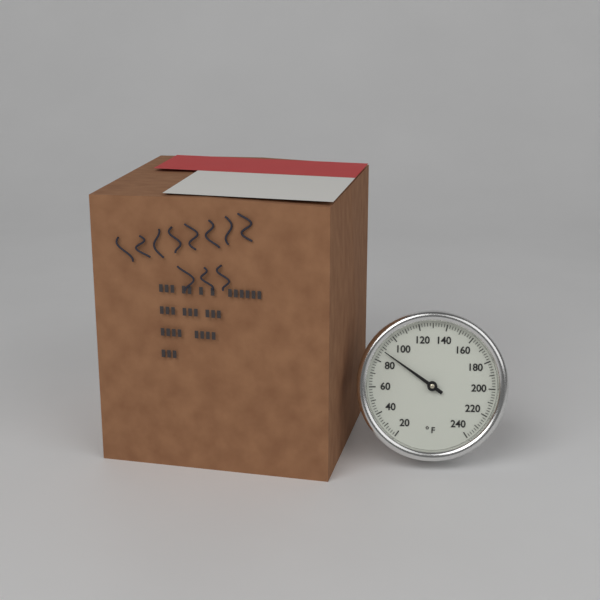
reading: 88 °F
